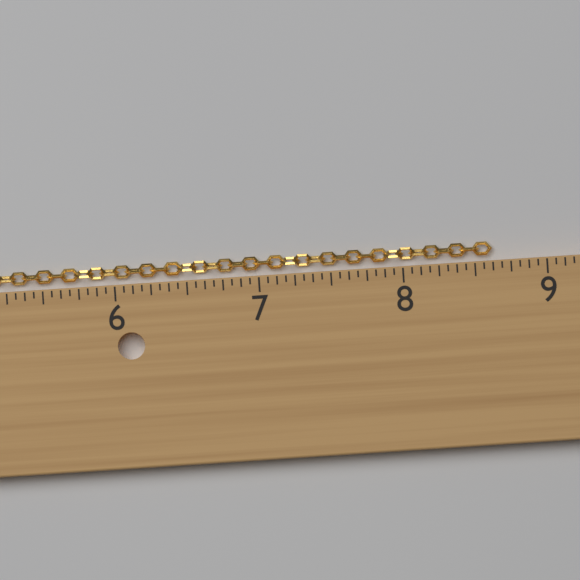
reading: 8.6250 in
